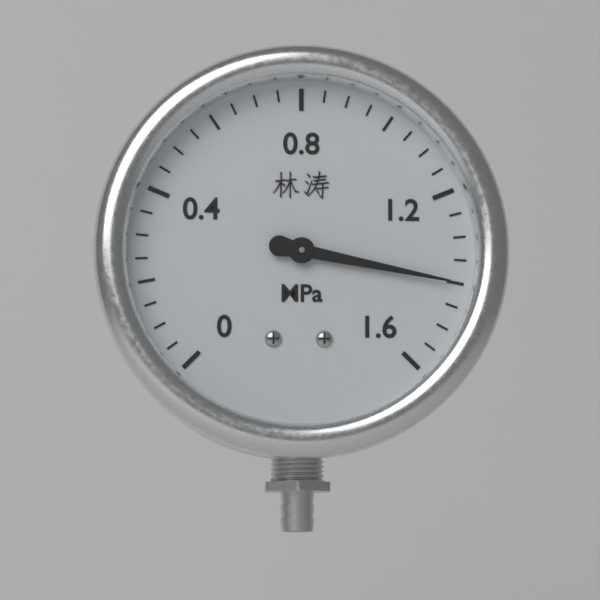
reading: 1.40 MPa
